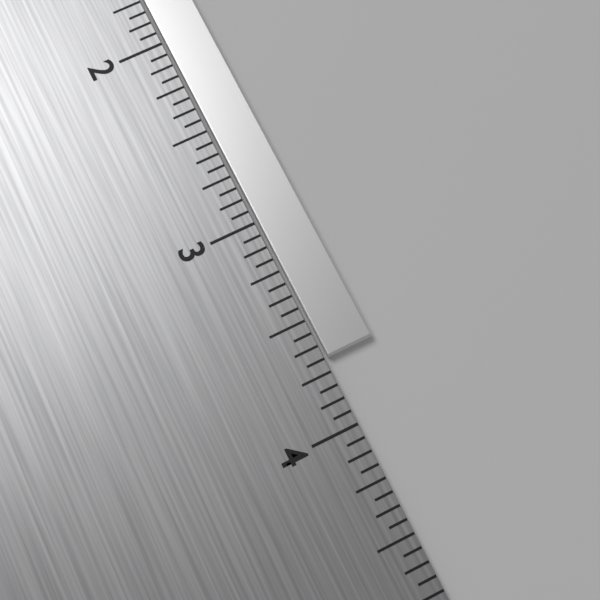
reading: 3.6875 in
